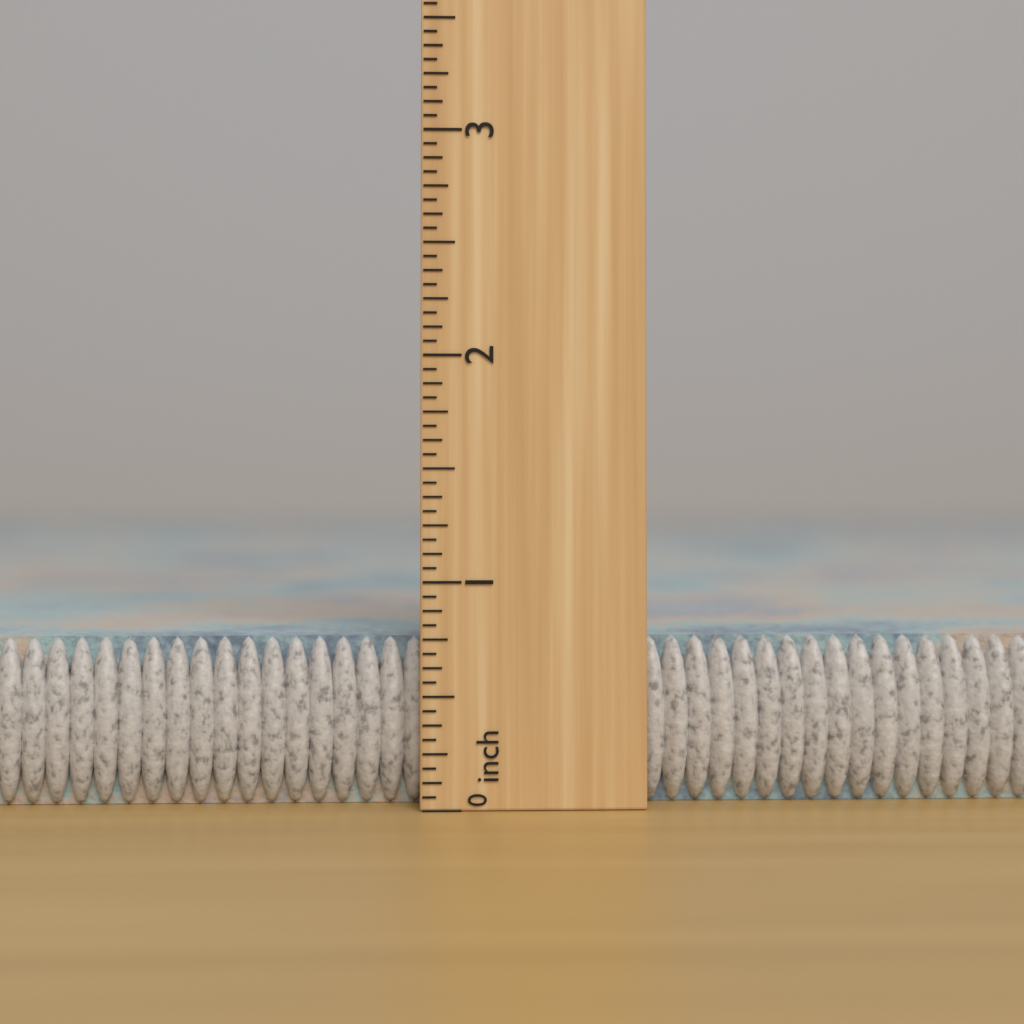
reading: 0.7500 inch
